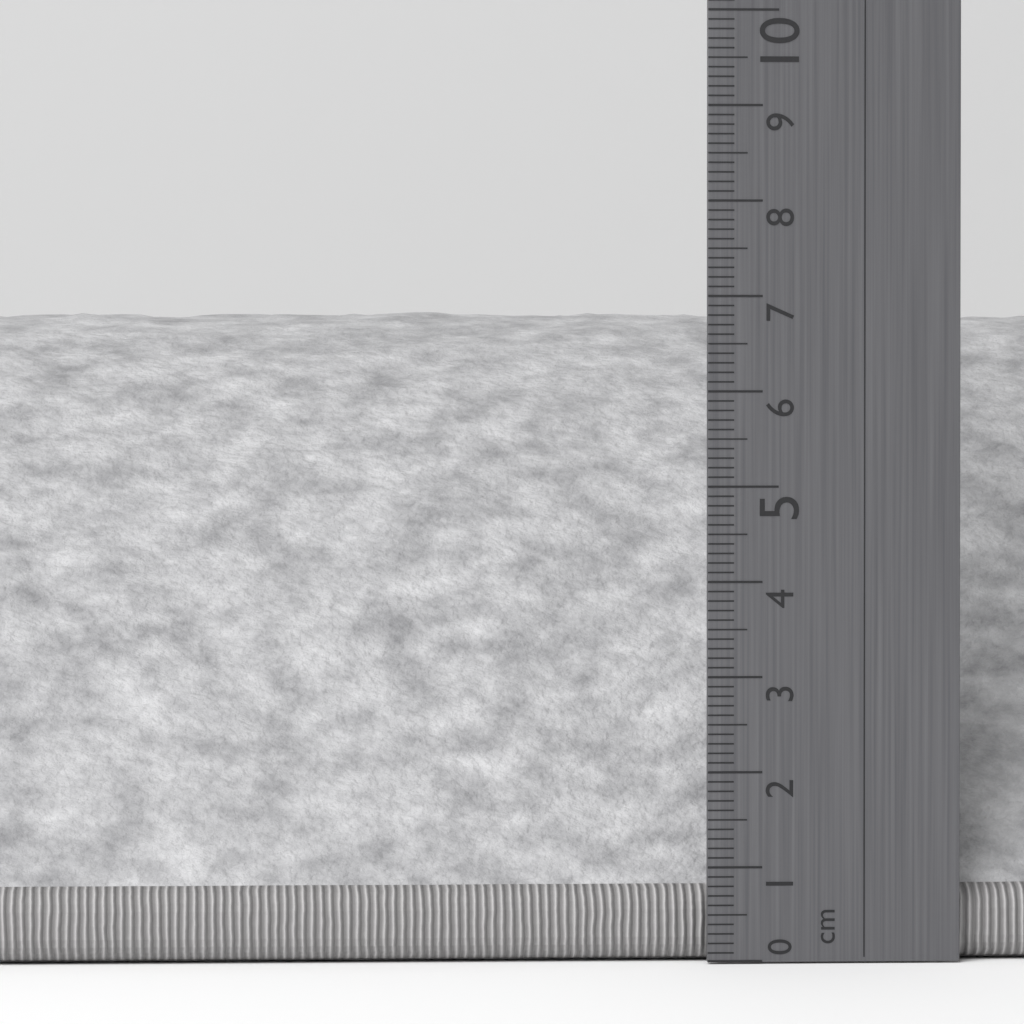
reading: 7.0 cm
